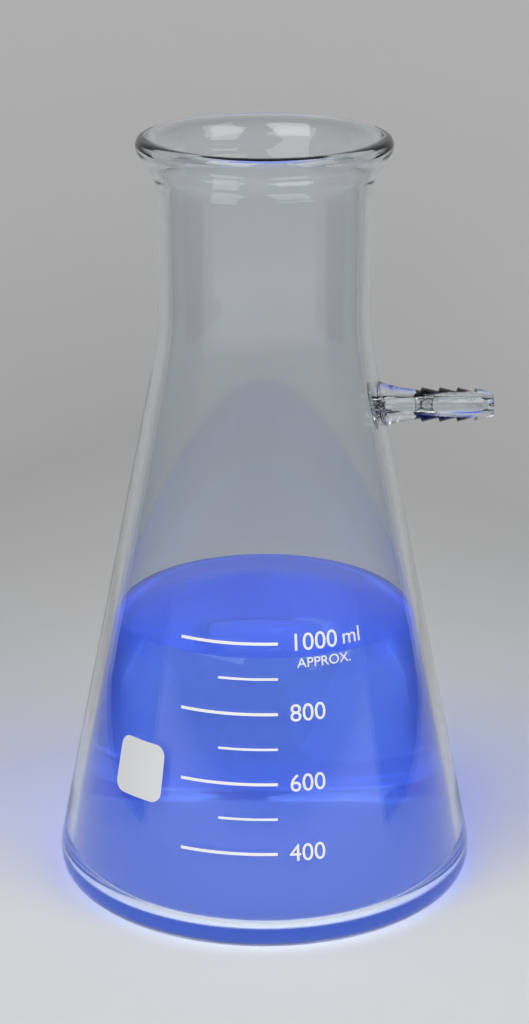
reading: 950 ml
